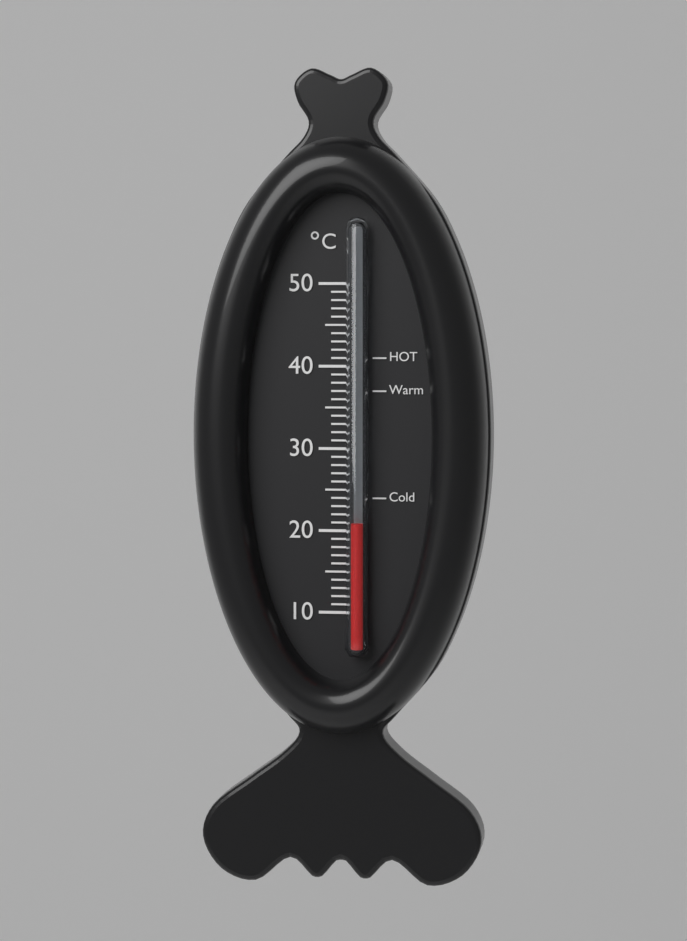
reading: 21 °C
